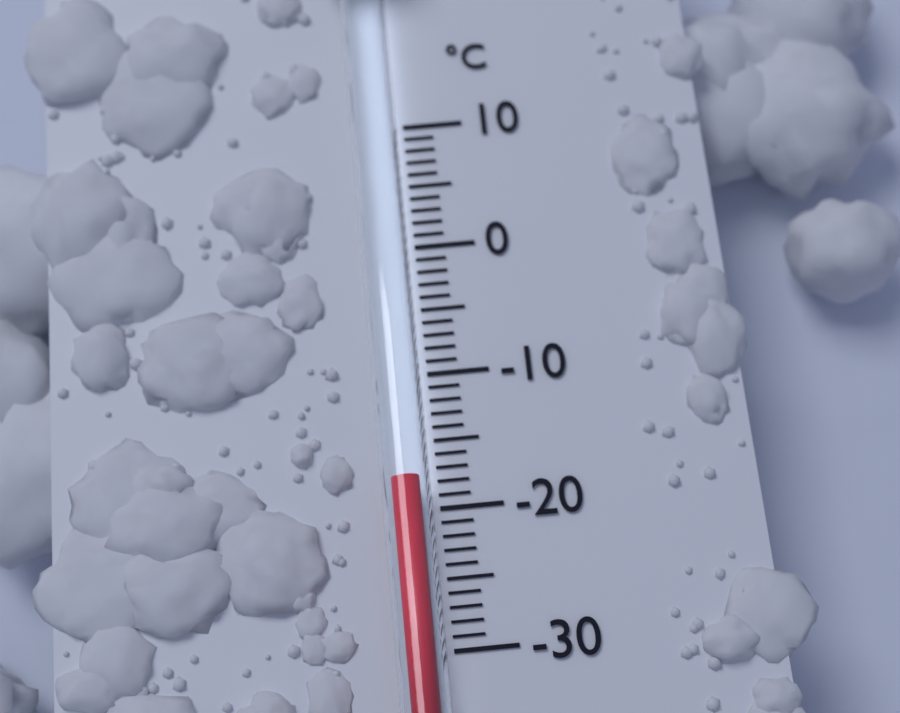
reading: -18 °C
